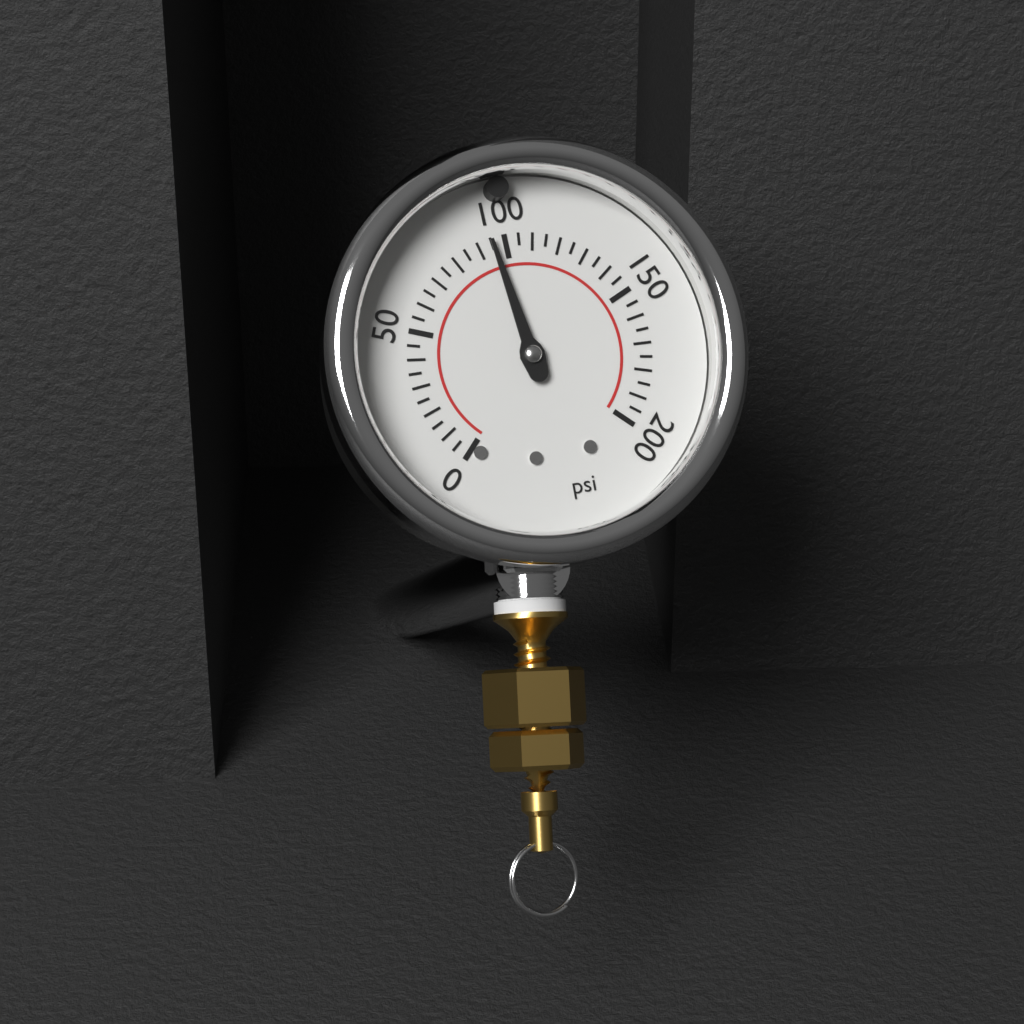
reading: 95 psi
